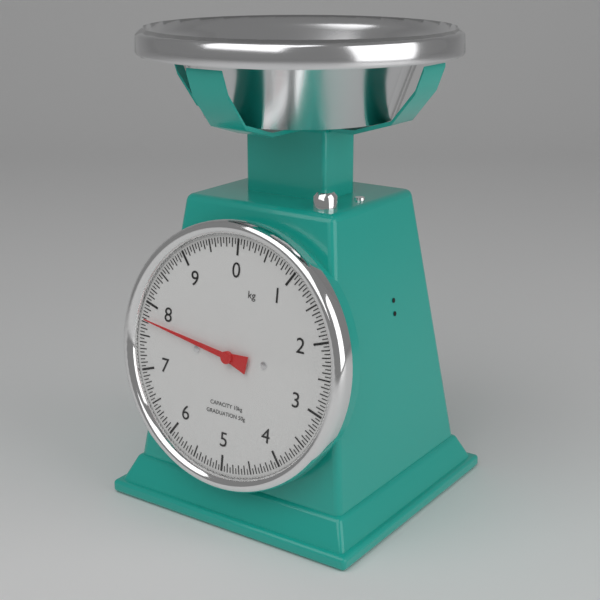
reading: 7.75 kg
